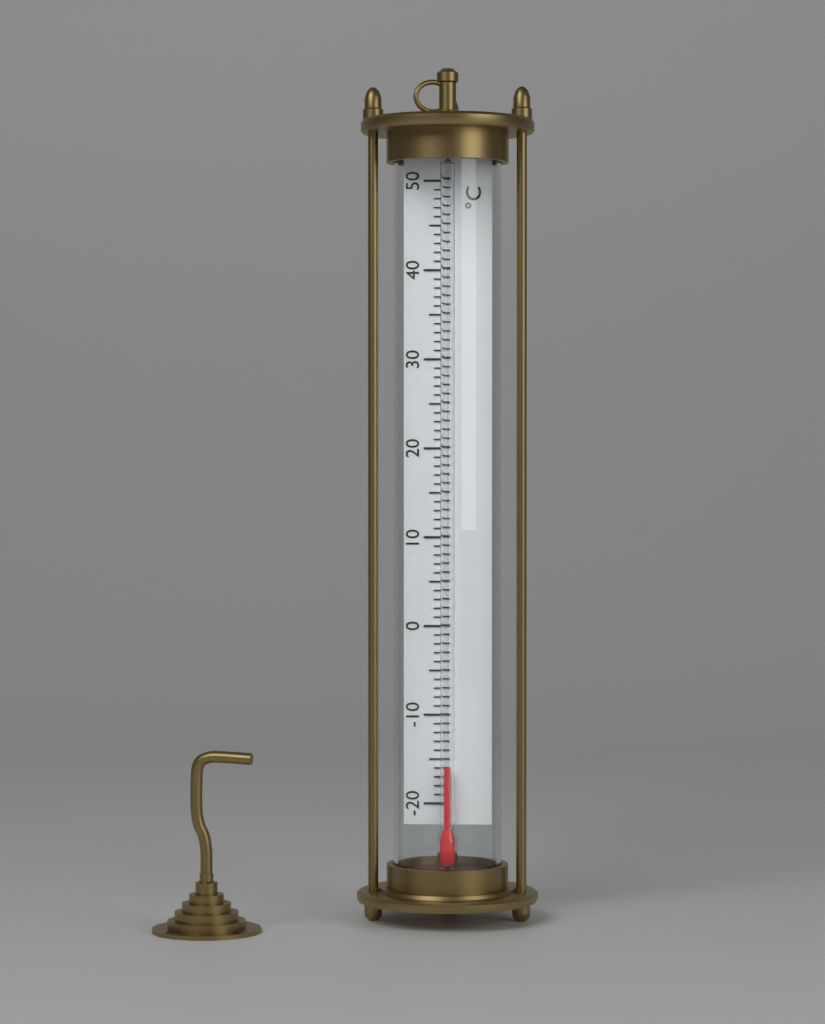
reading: -16 °C
